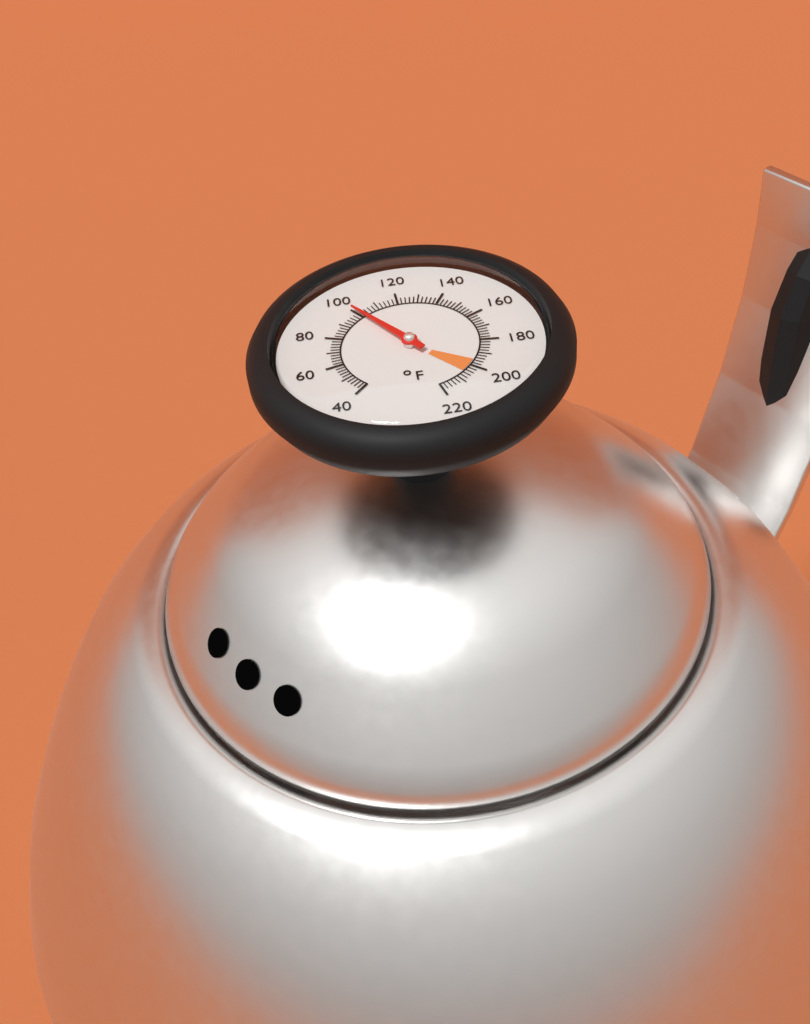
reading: 100 °F
